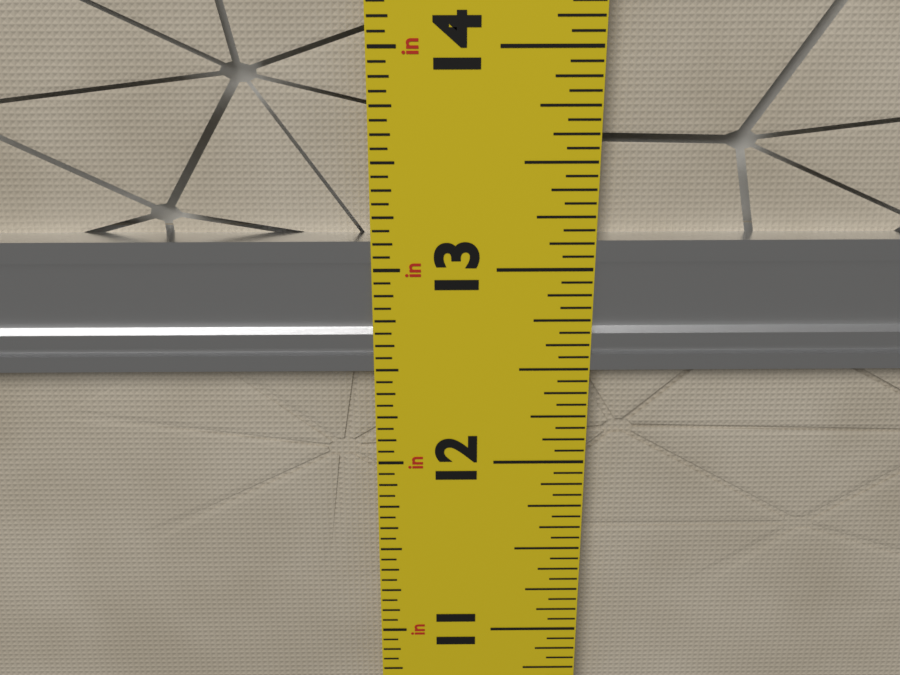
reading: 13.1250 in
